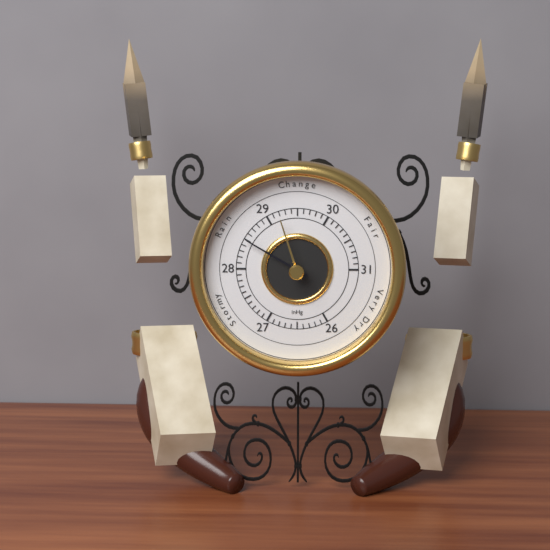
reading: 28.5 inHg
